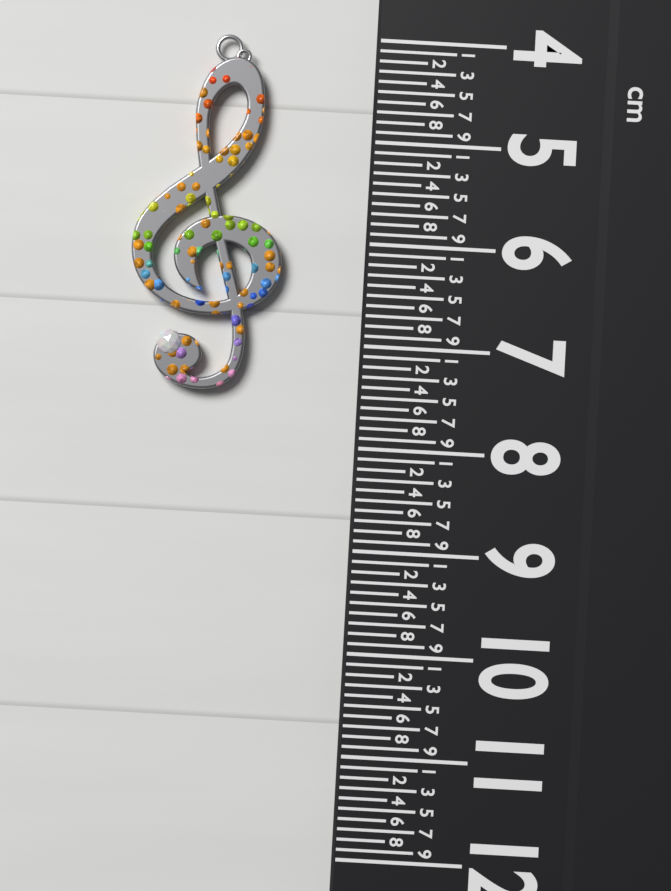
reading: 7.5 cm
